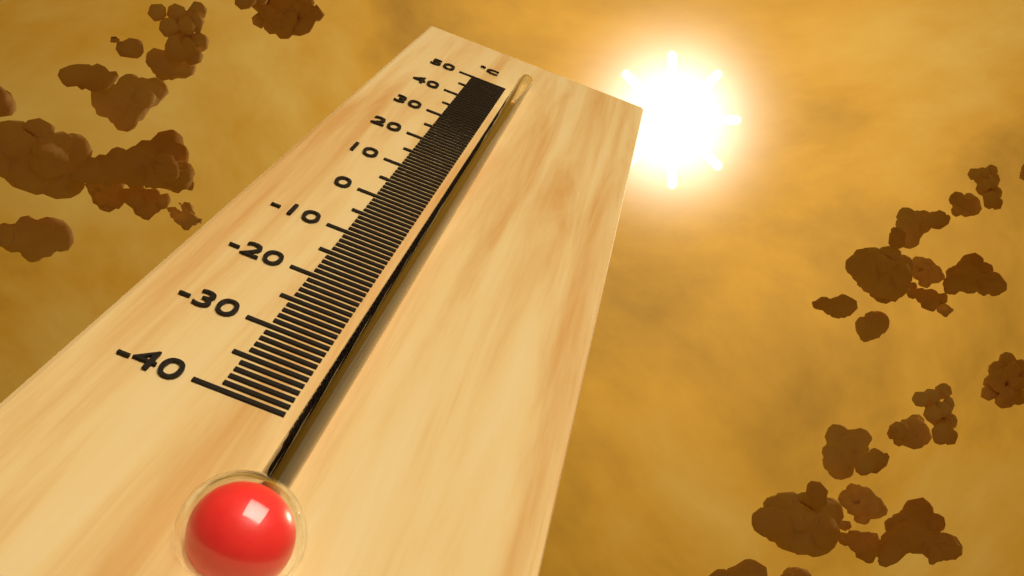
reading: 40 °C
